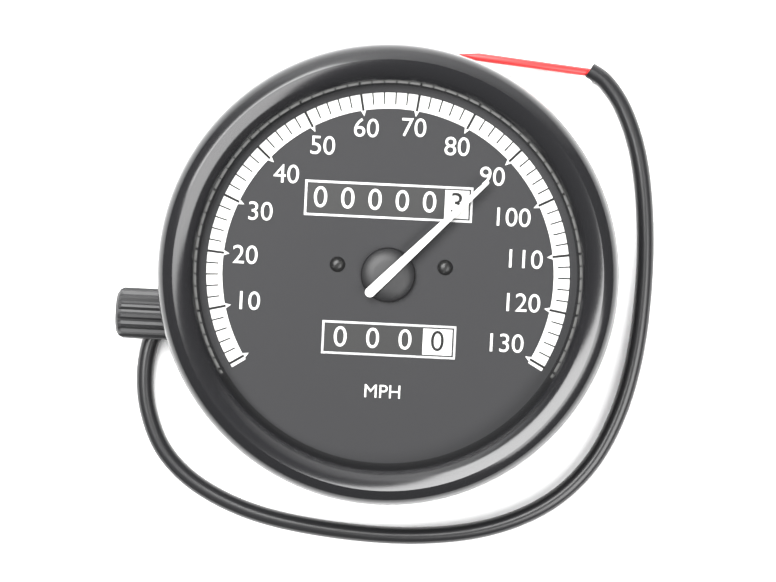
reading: 90 MPH
